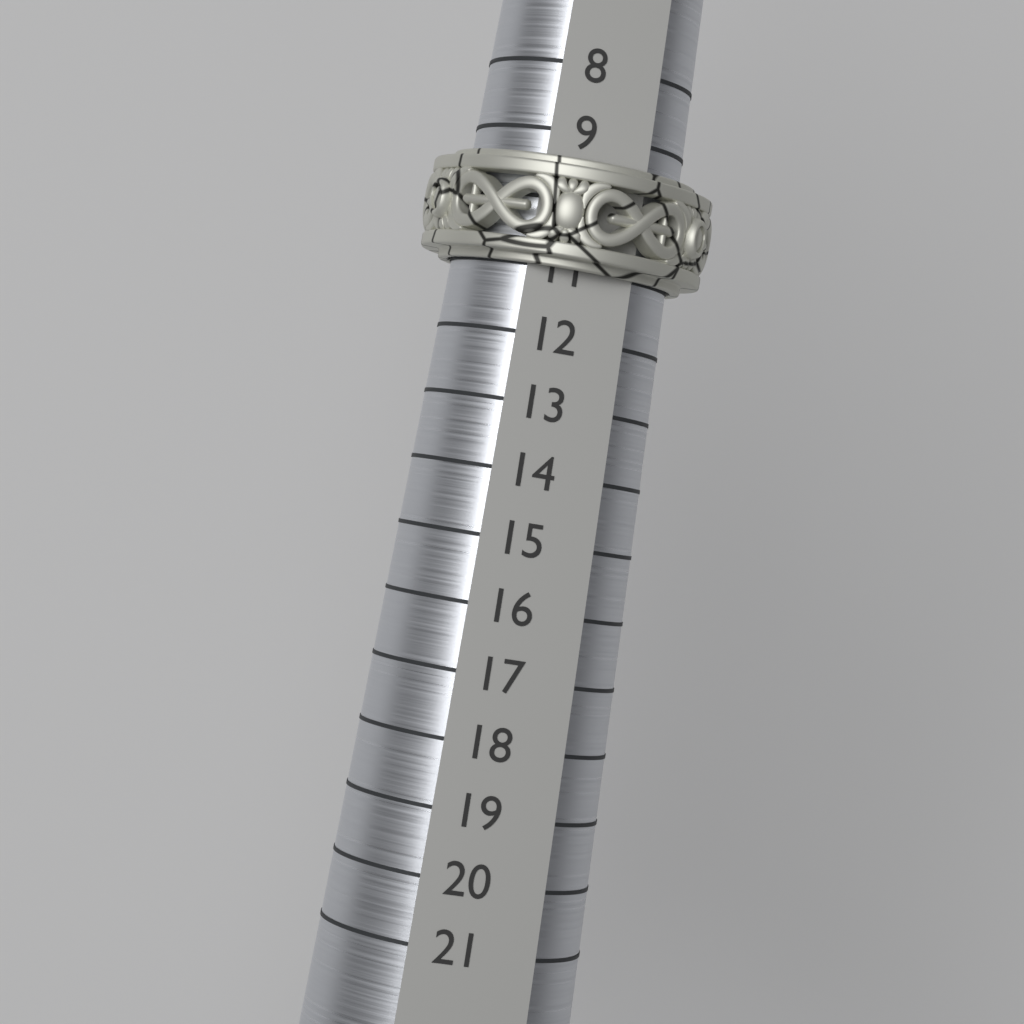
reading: 11 (no unit)
